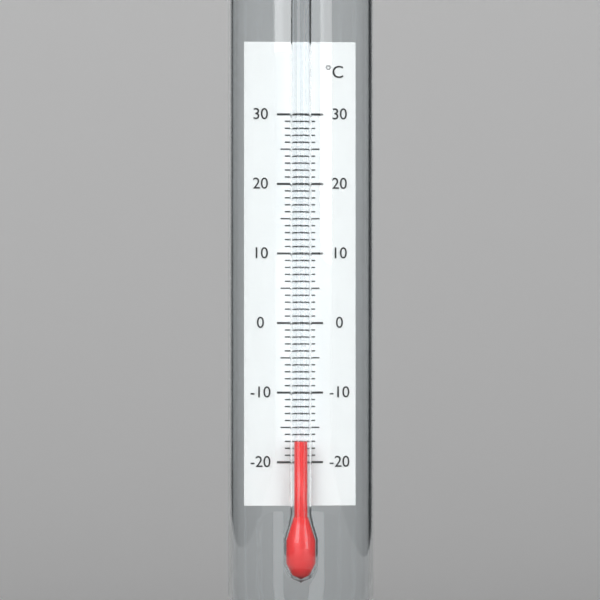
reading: -17 °C
